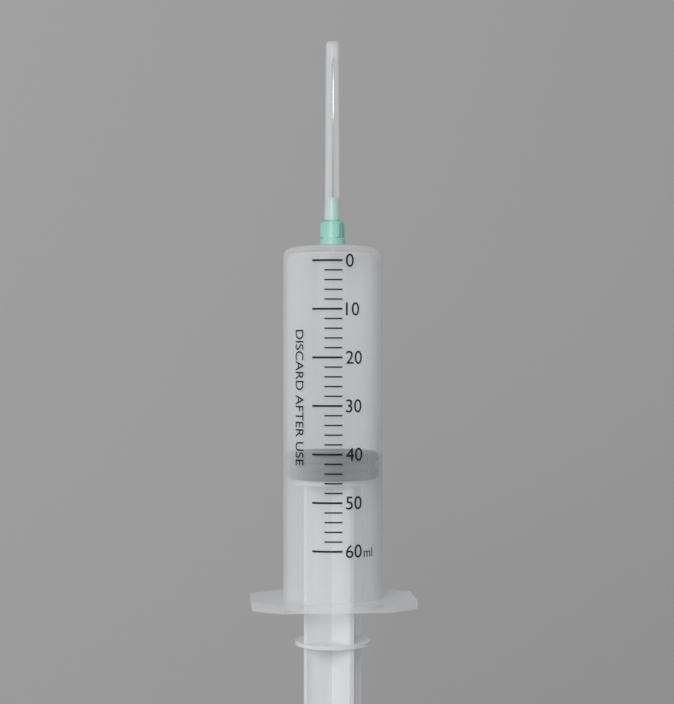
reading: 40 ml
